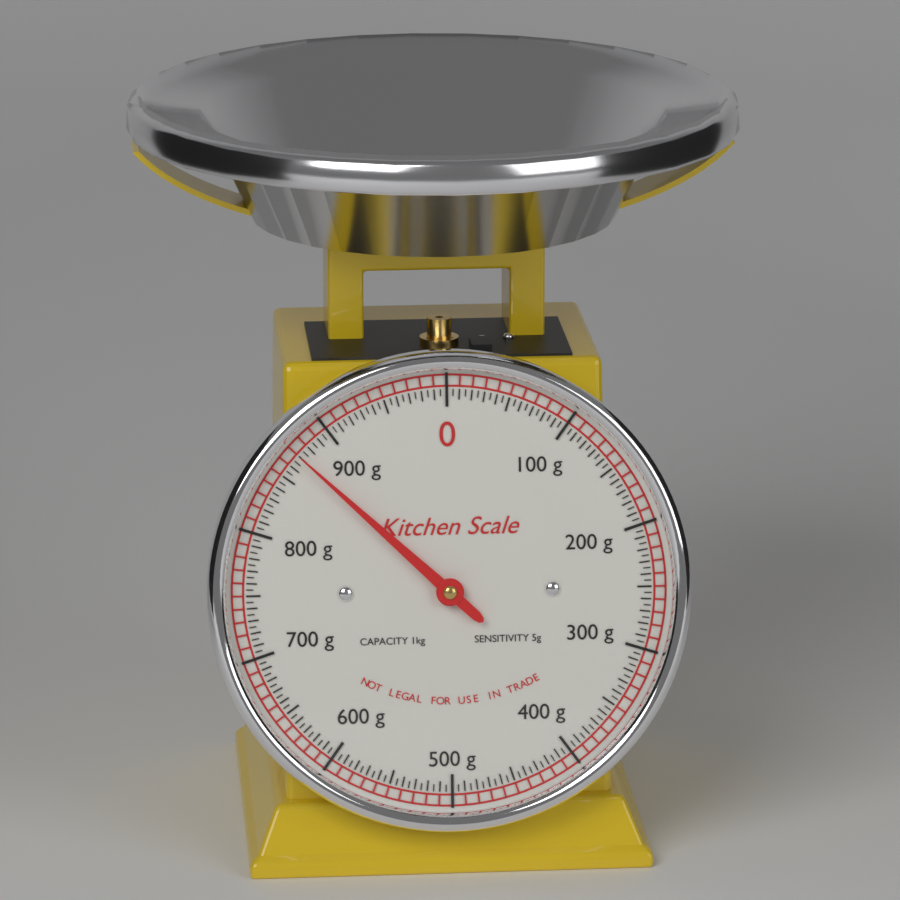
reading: 870 g
